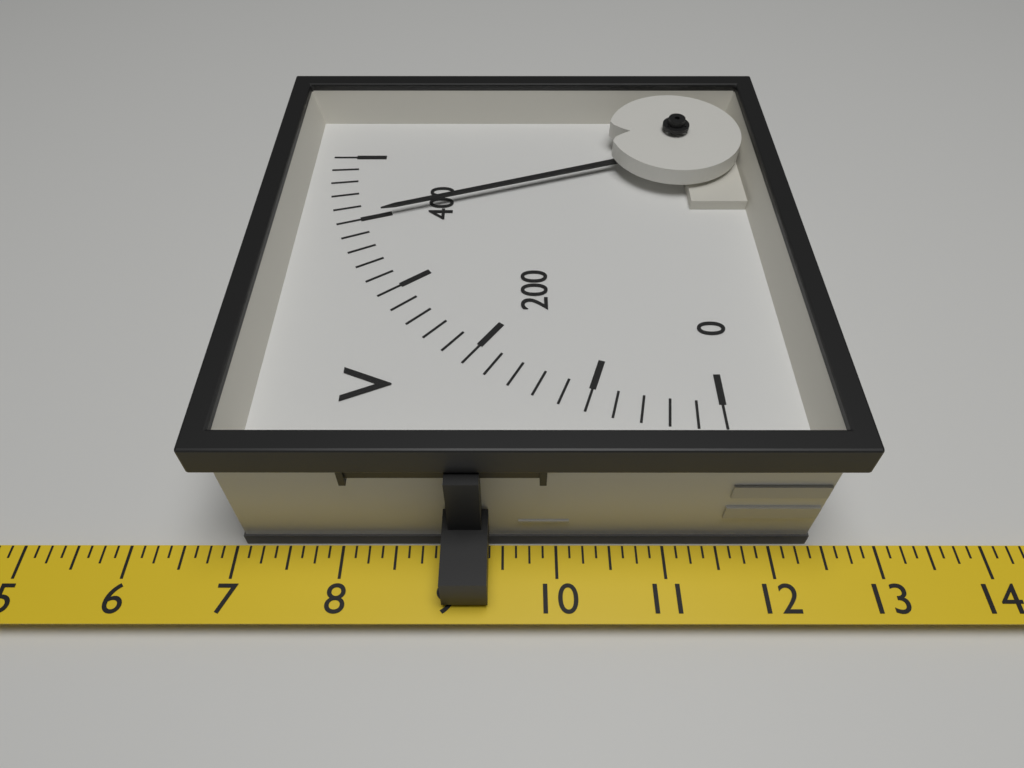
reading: 400 V
